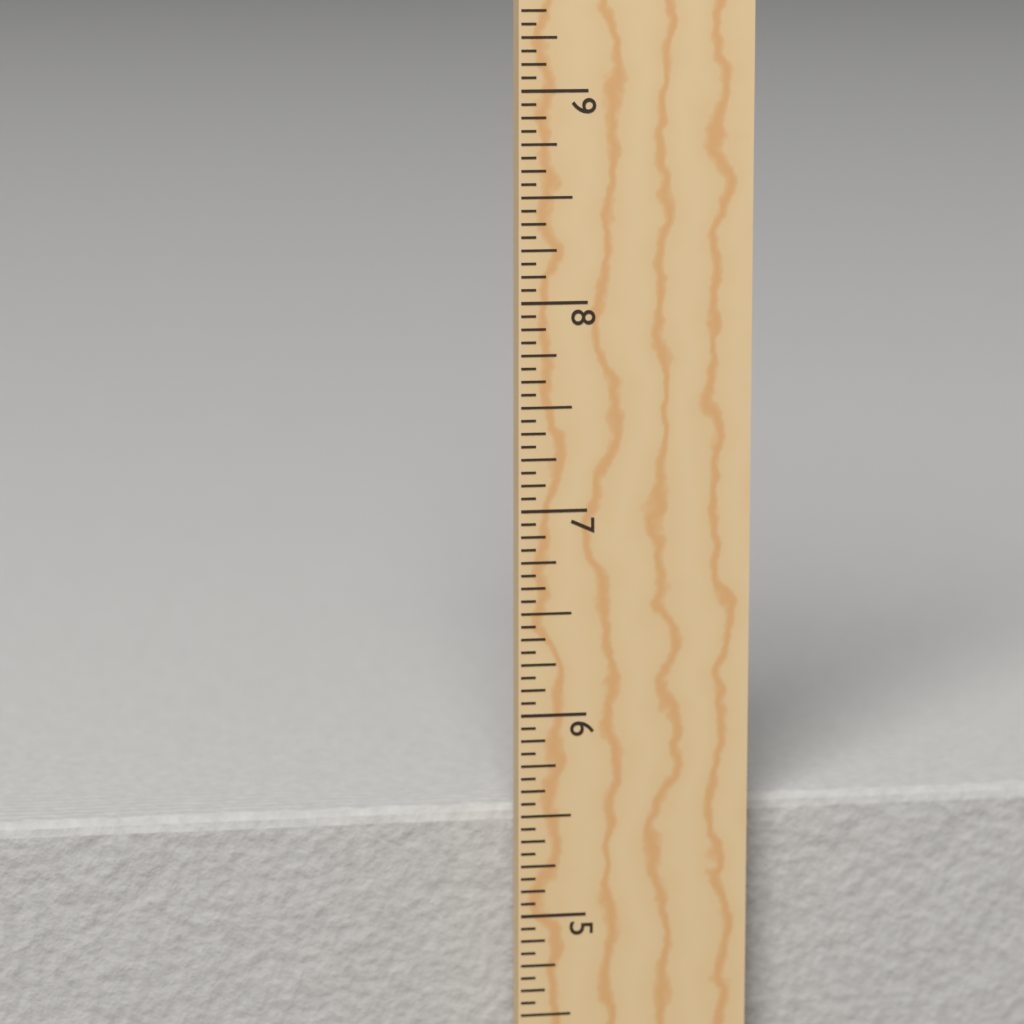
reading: 5.5000 in
